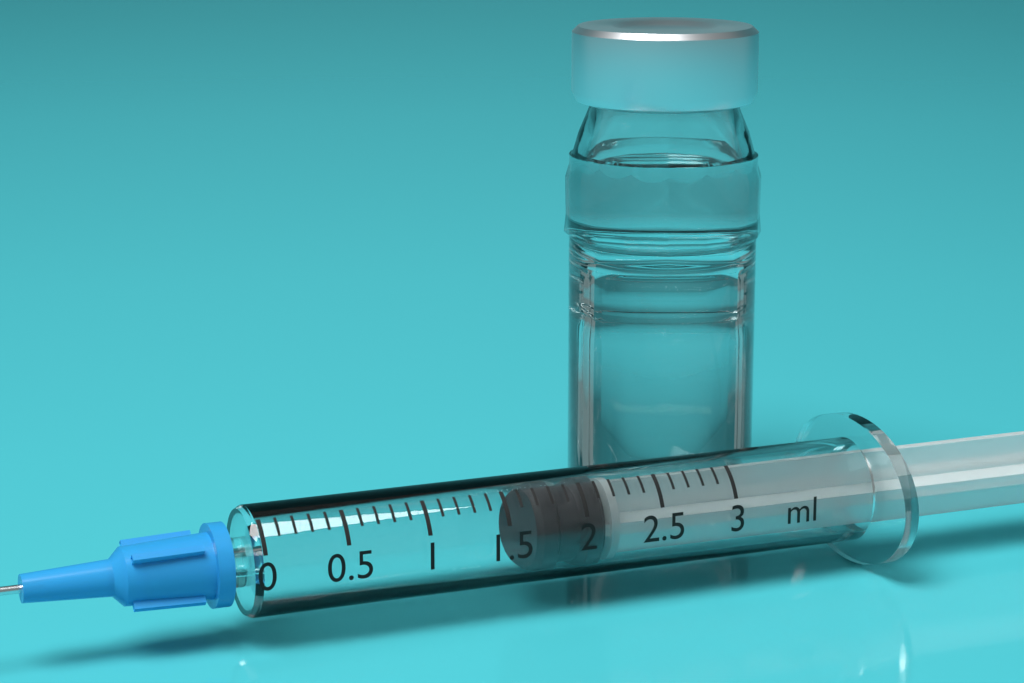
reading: 1.7 ml
